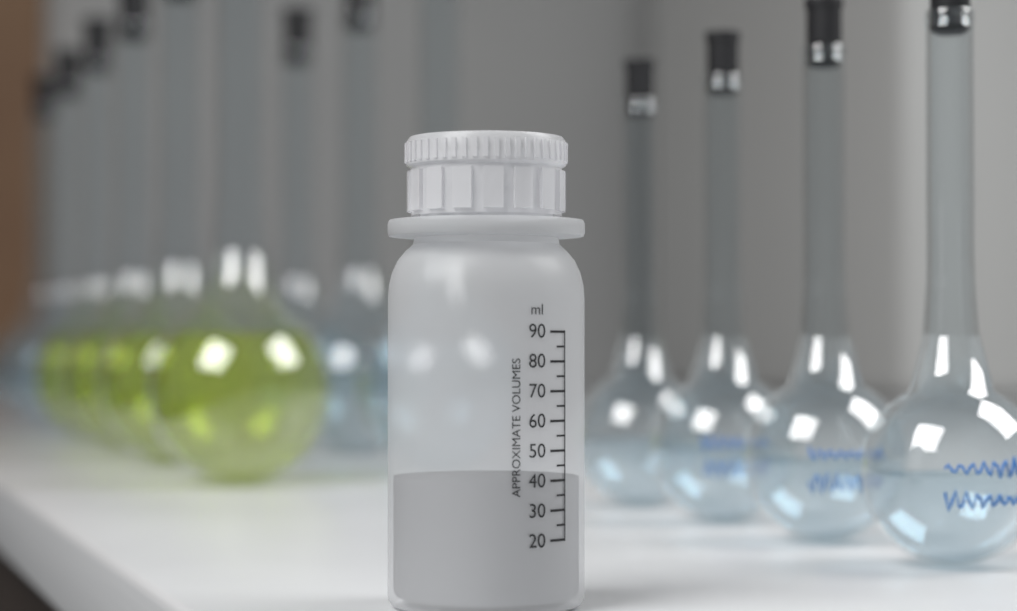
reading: 40 ml
